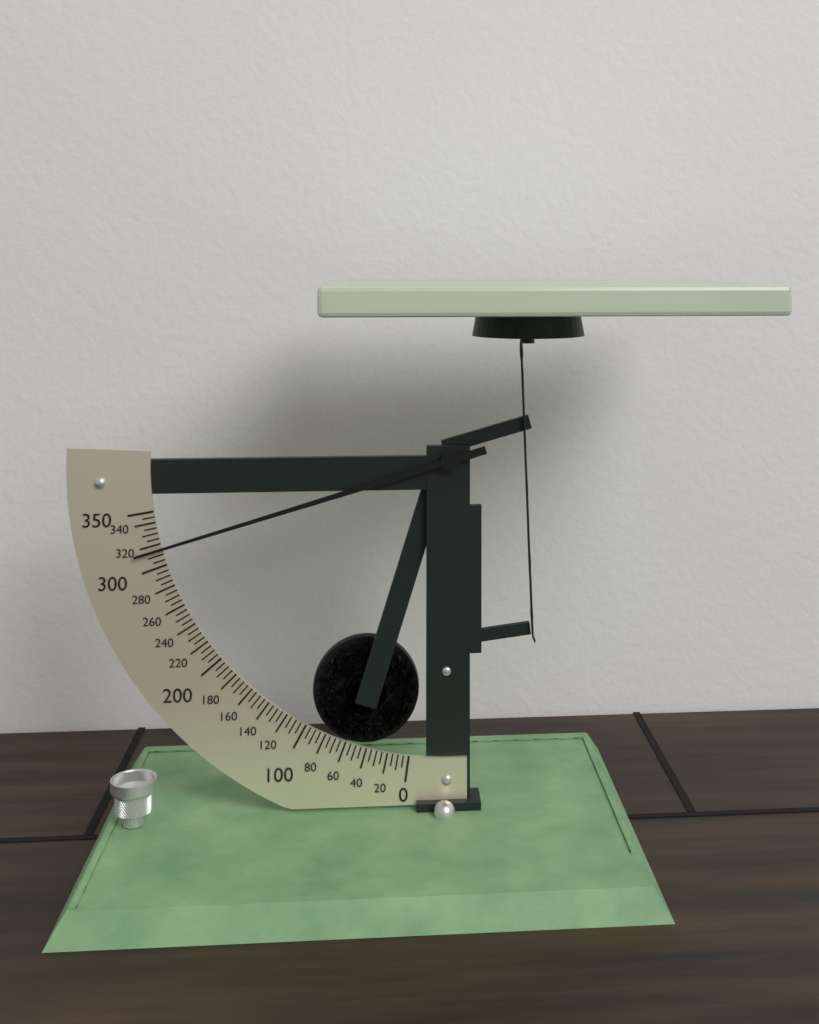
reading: 315 (no unit)
